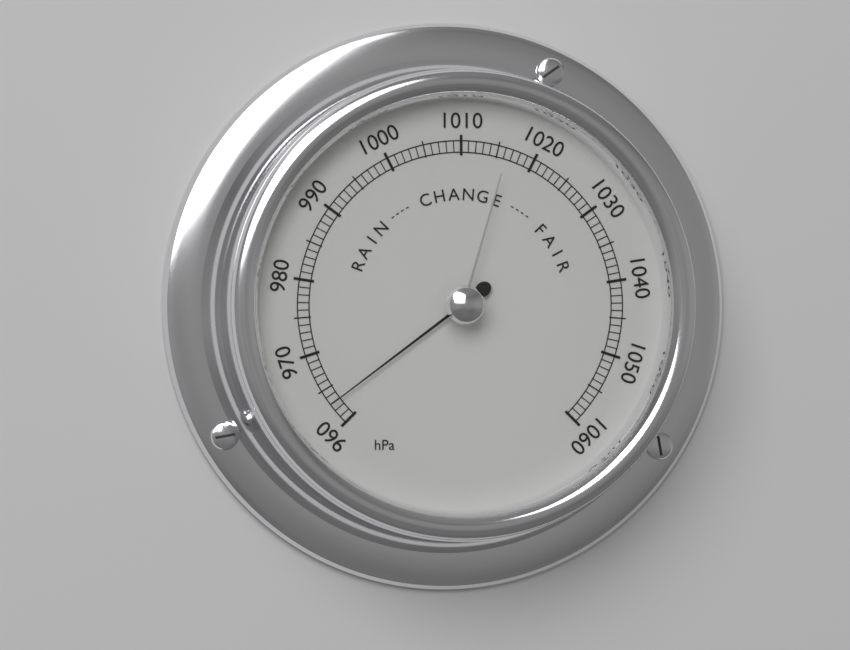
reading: 963 hPa
